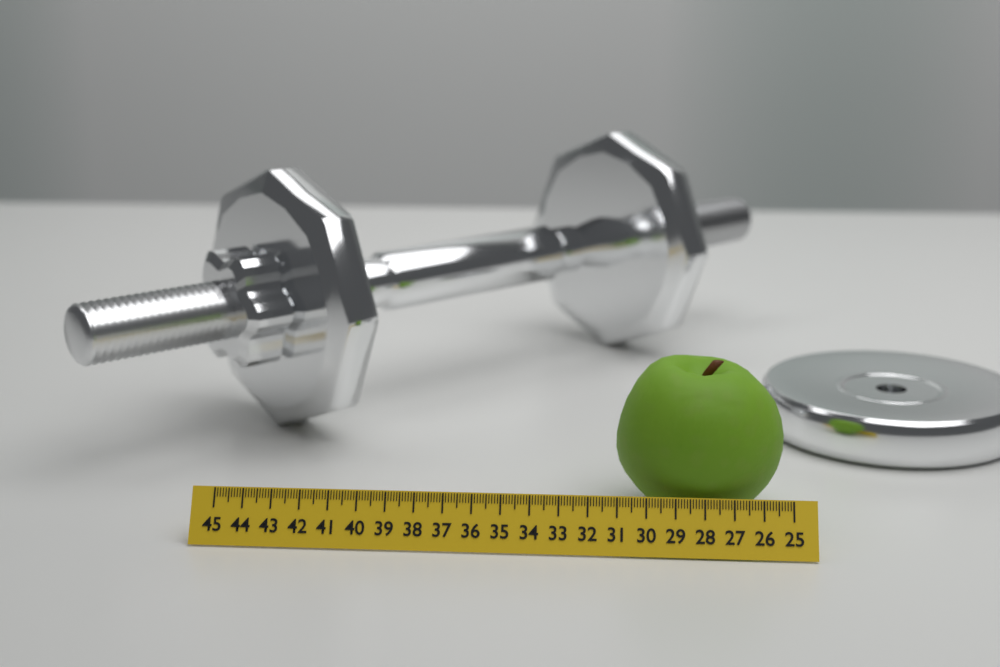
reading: 31.0 (no unit)
